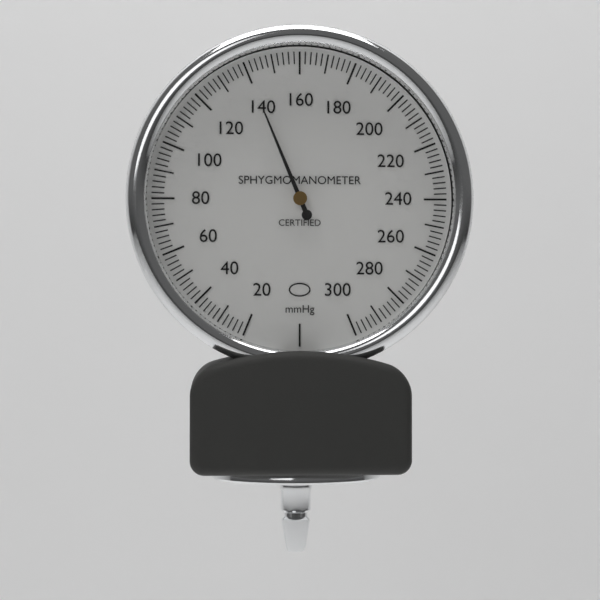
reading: 140 mmHg
